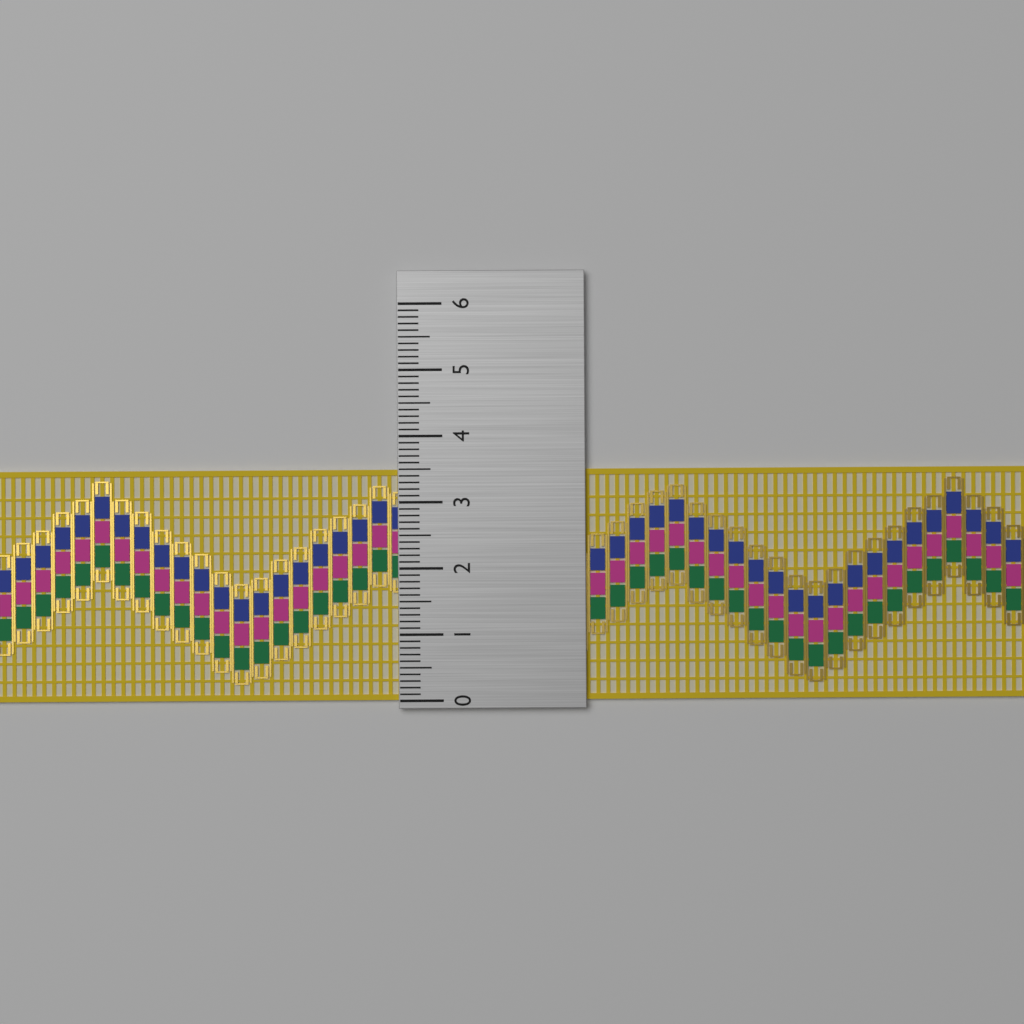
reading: 3.5 (no unit)
